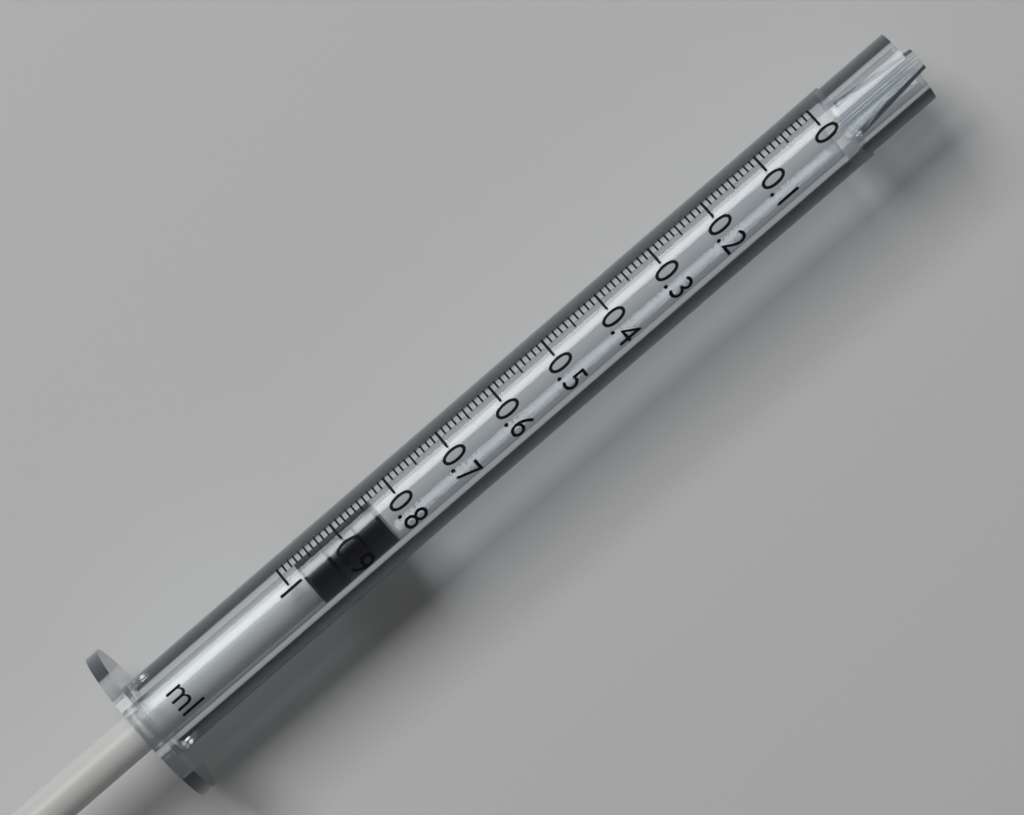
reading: 0.84 ml
